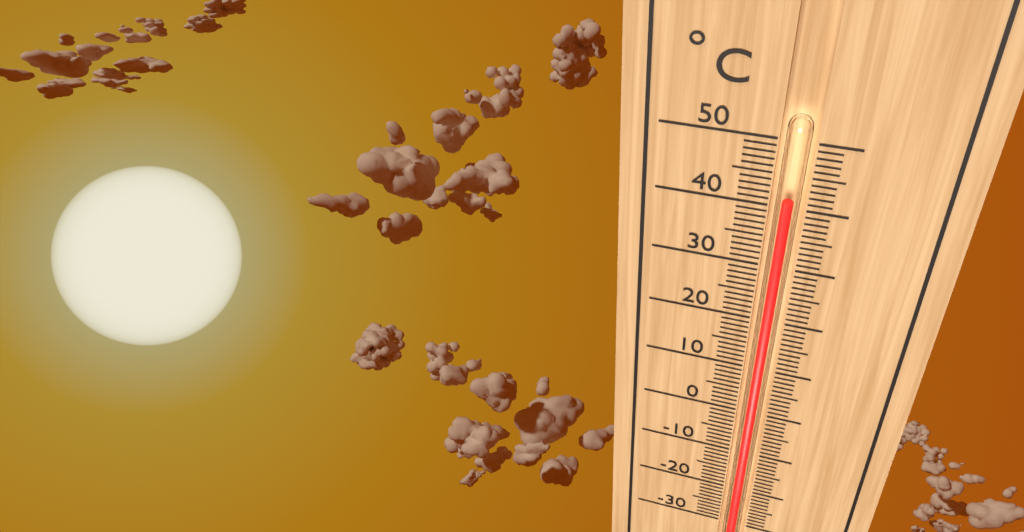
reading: 41 °C
